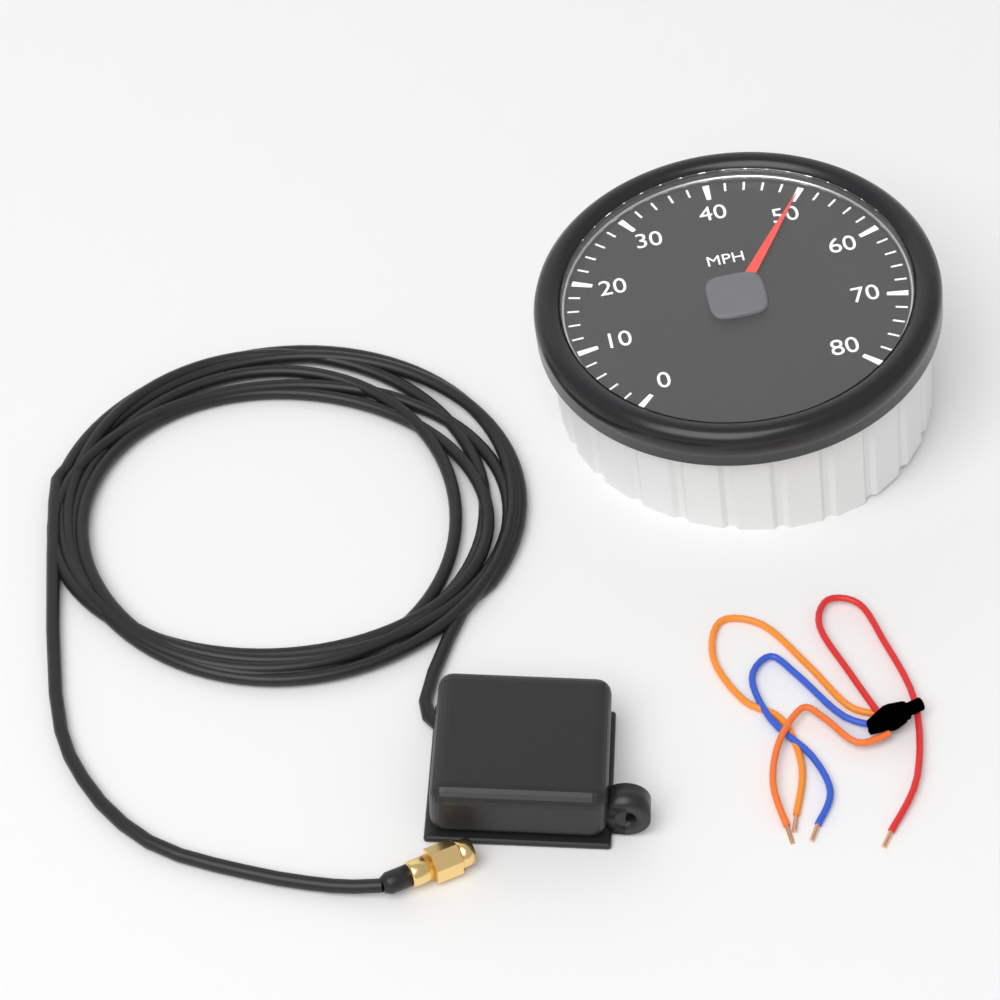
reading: 50 MPH
